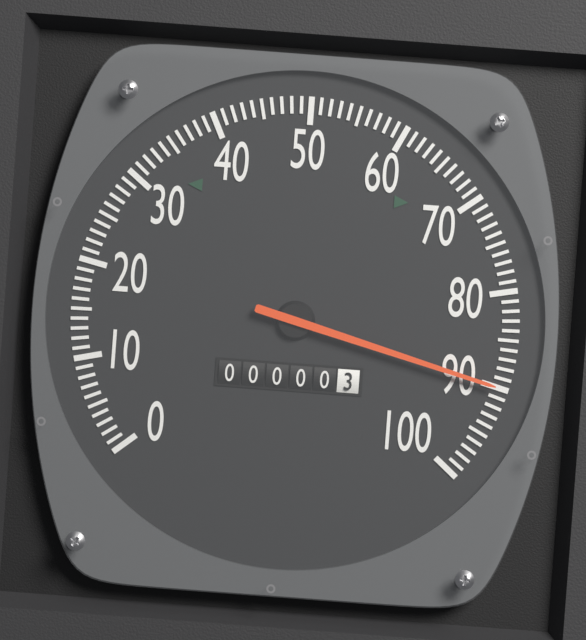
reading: 90 (no unit)
